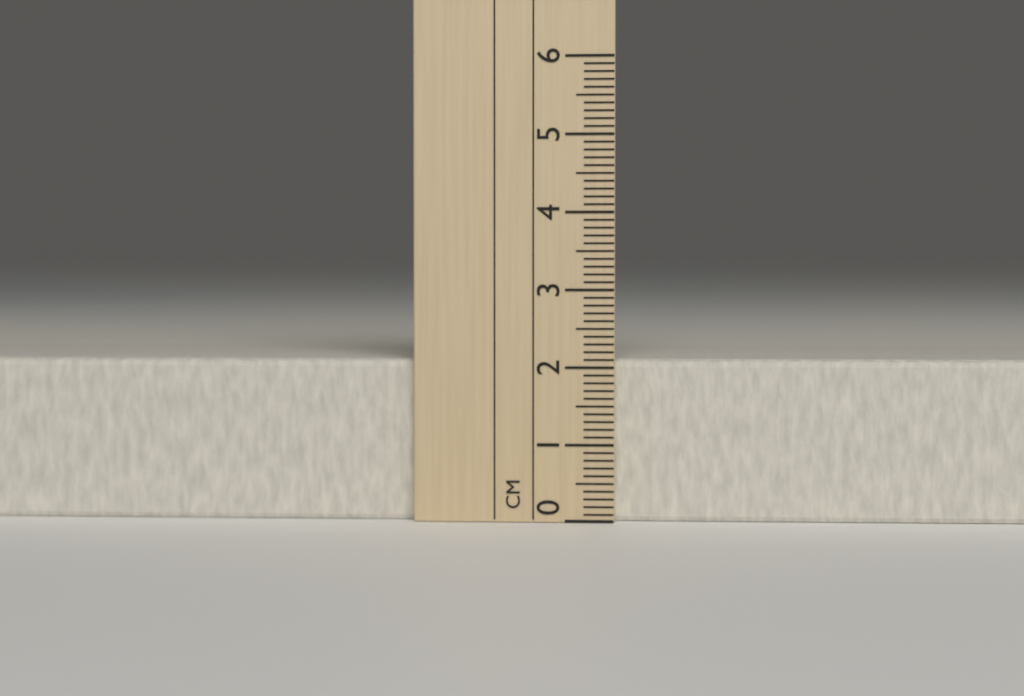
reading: 2.1 cm
